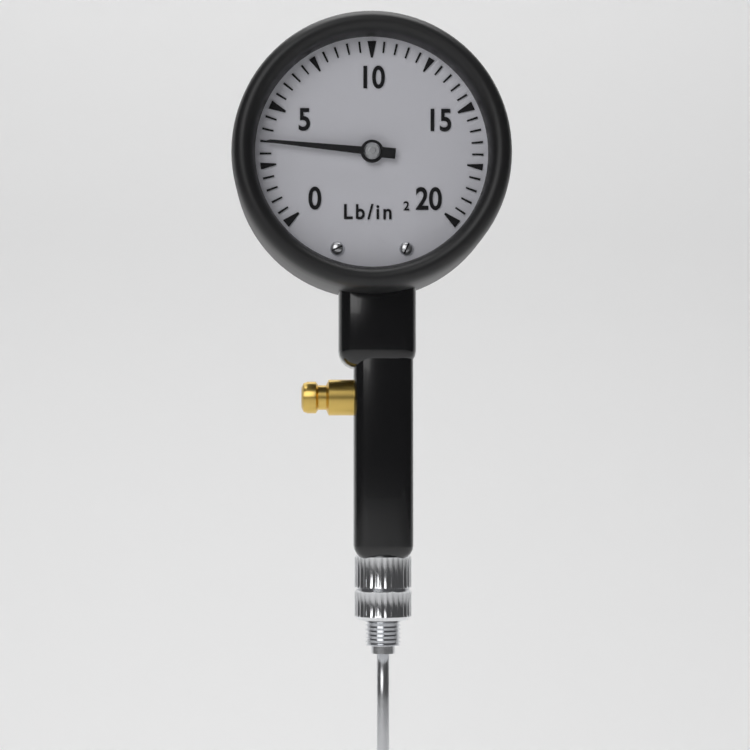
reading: 3.5 lb/in²
